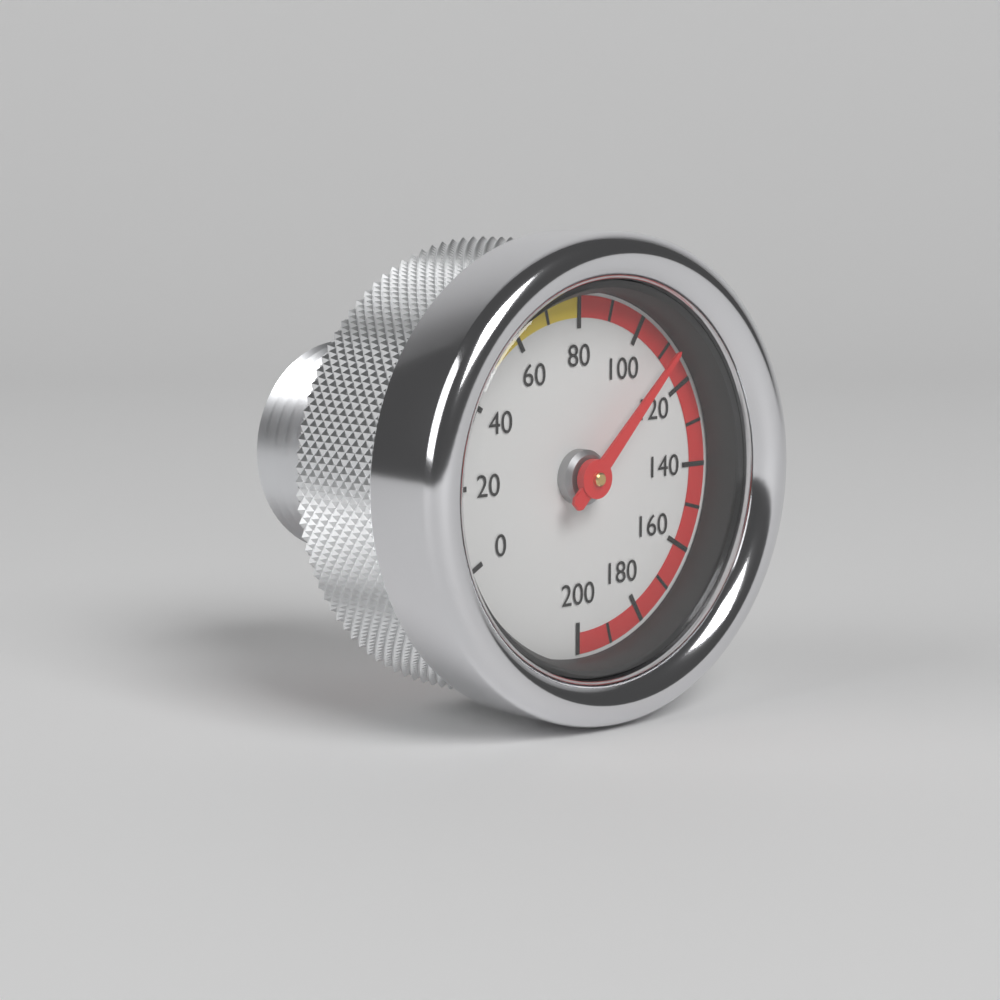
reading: 110 (no unit)
